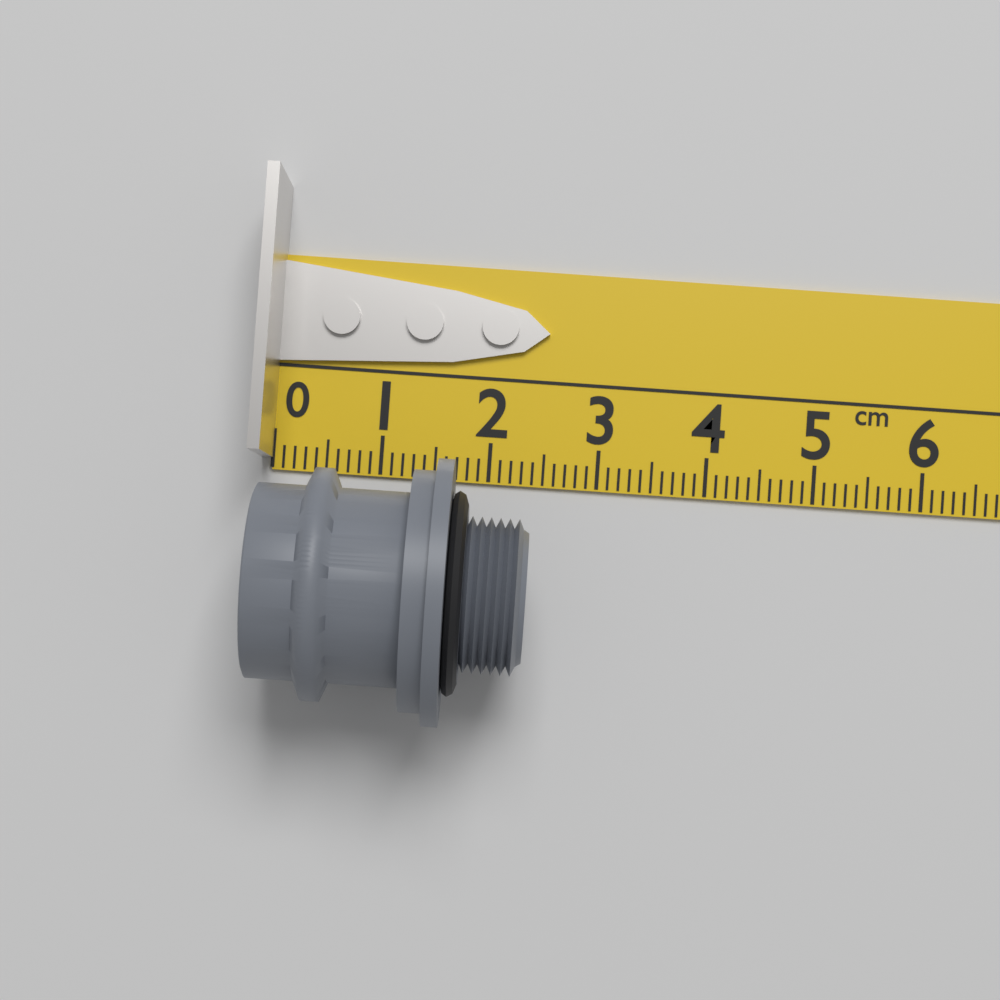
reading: 2.4 cm
